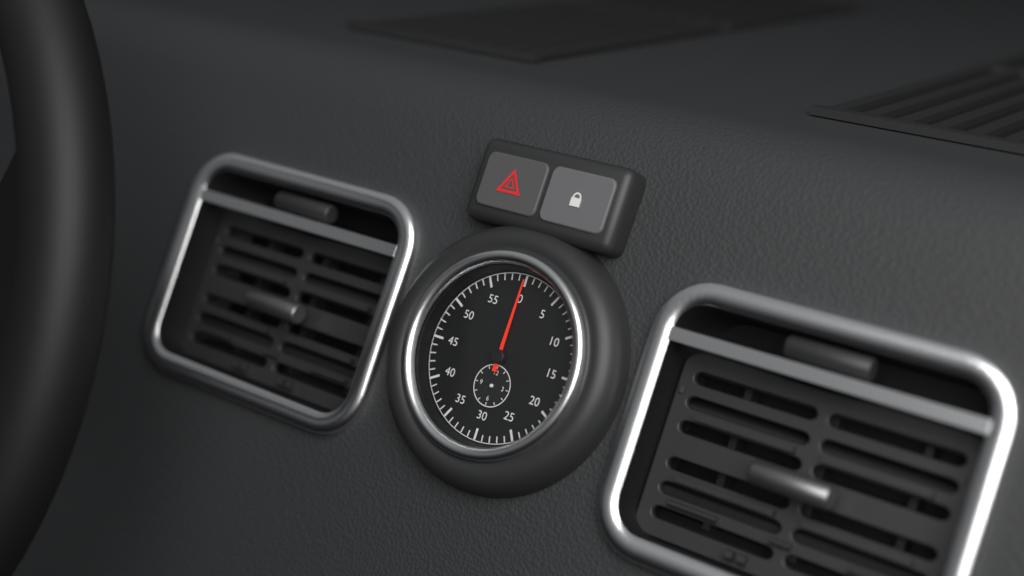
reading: 0 (no unit)
